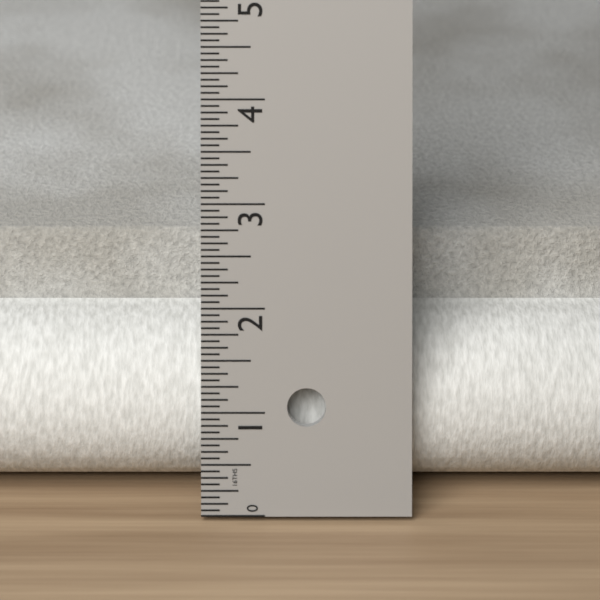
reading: 2.1875 in
